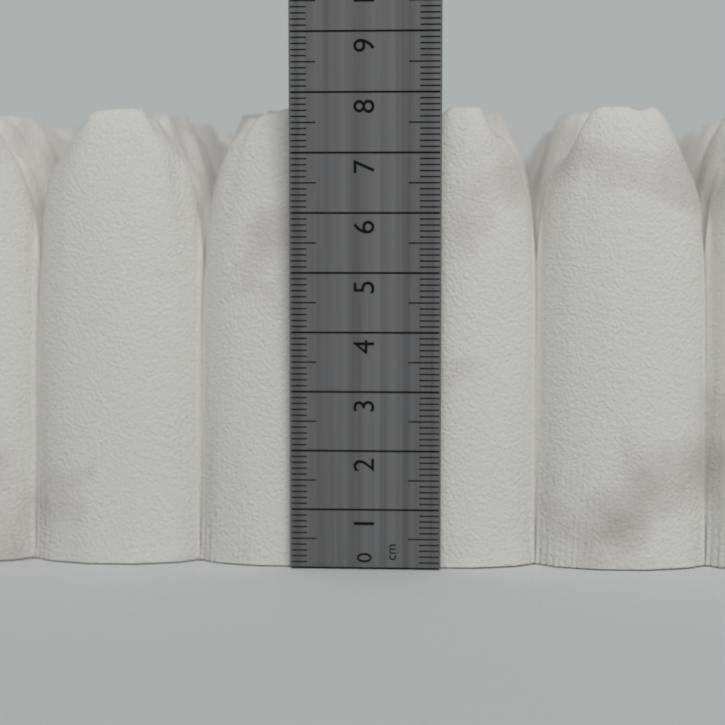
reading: 7.8 cm
